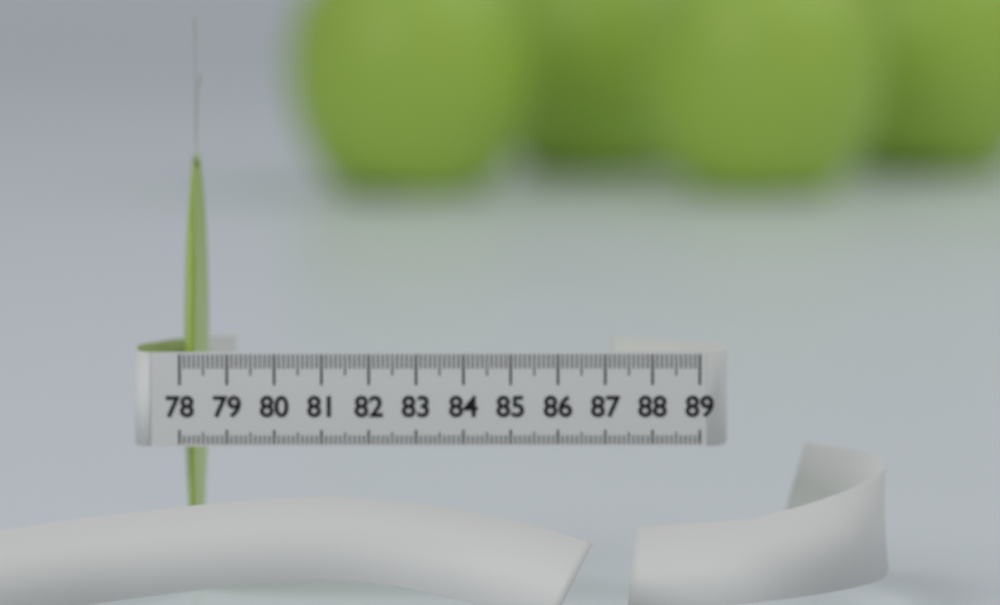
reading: 78.5 (no unit)
